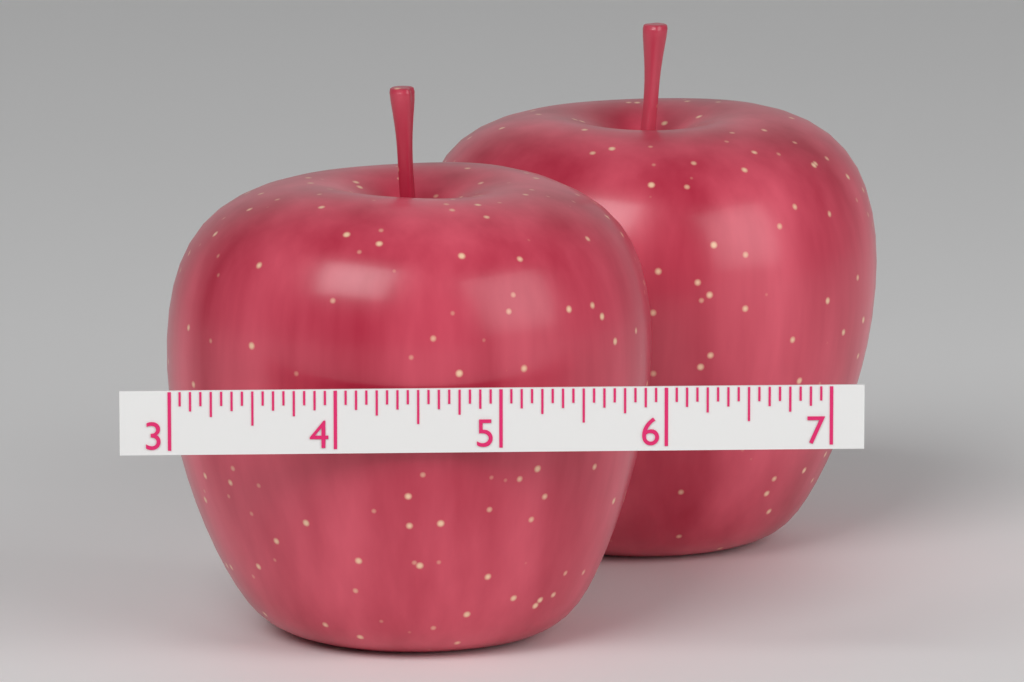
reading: 6.0000 (no unit)
